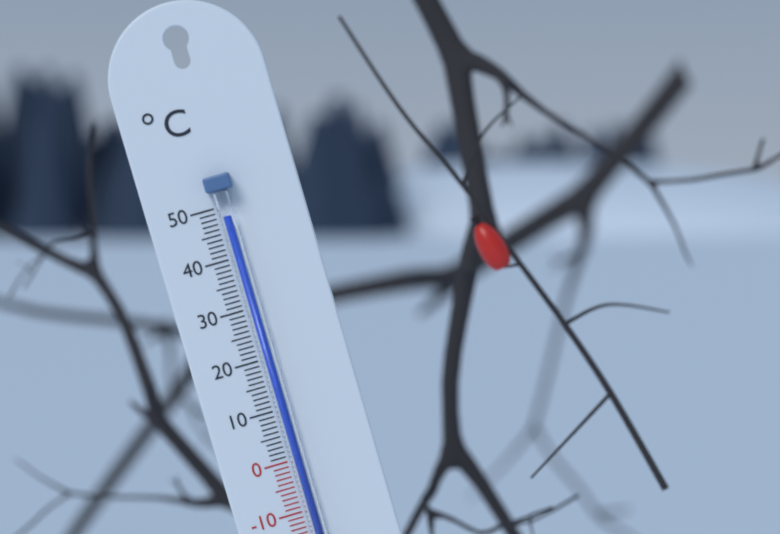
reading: 48 °C
